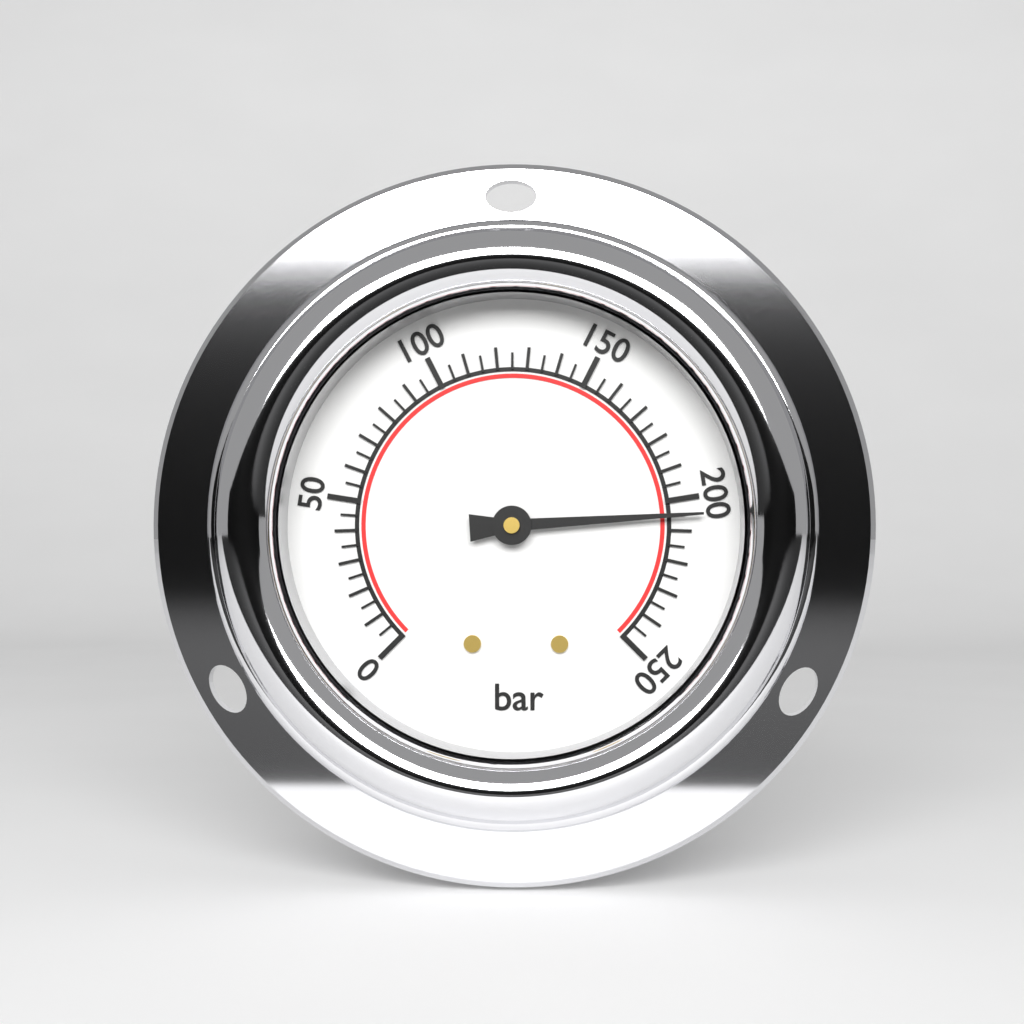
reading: 205 bar
